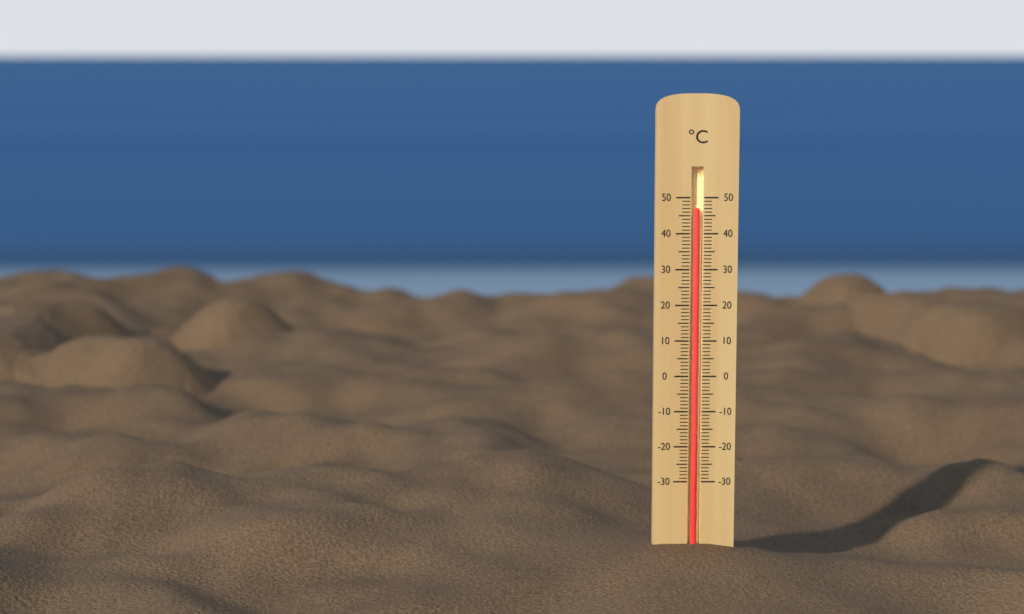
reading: 47 °C
